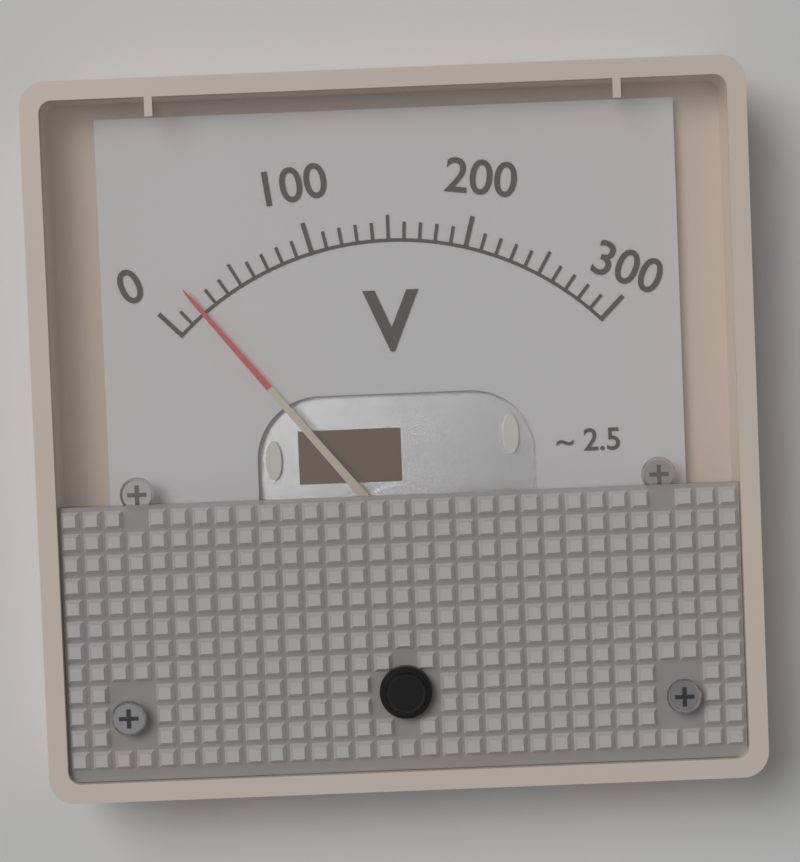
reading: 20 V
